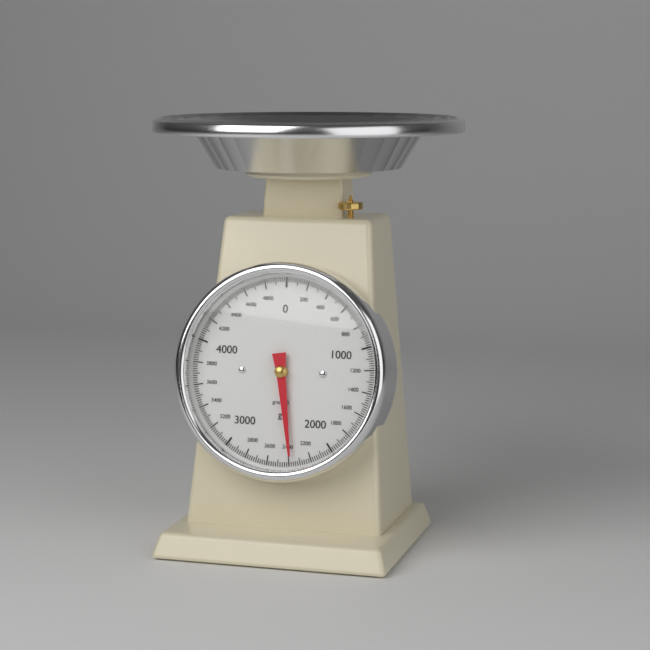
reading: 2380 g
